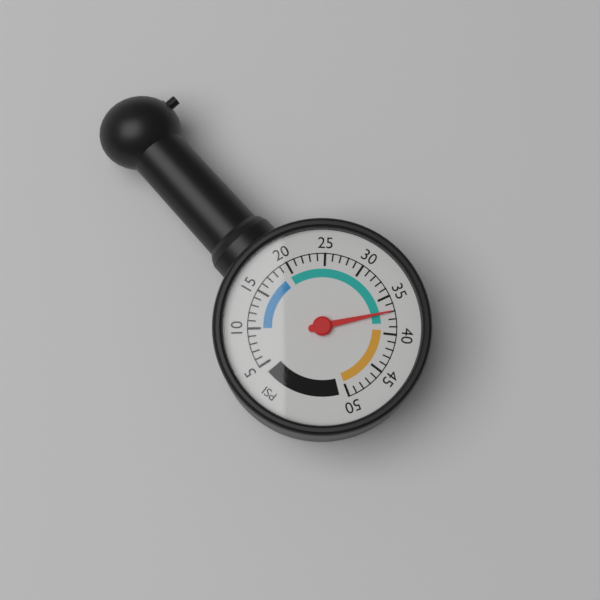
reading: 37 psi
